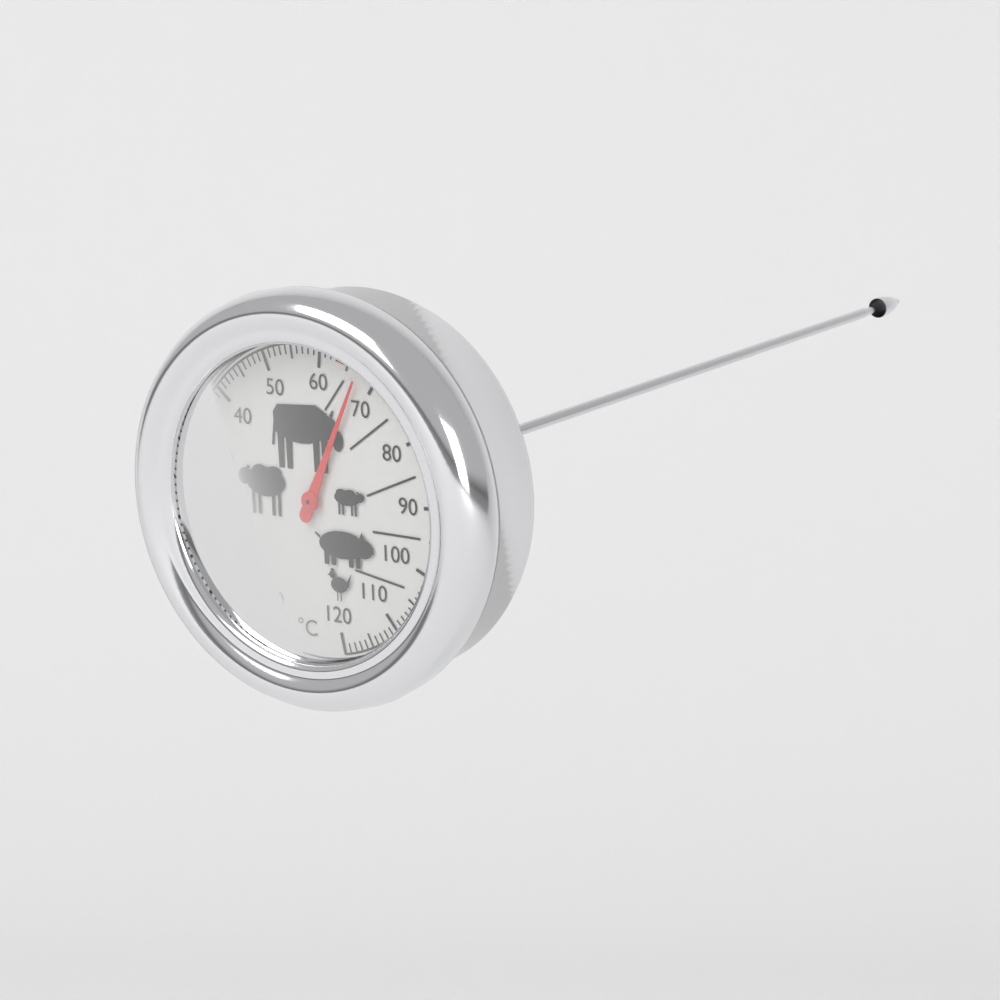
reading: 67 °C
